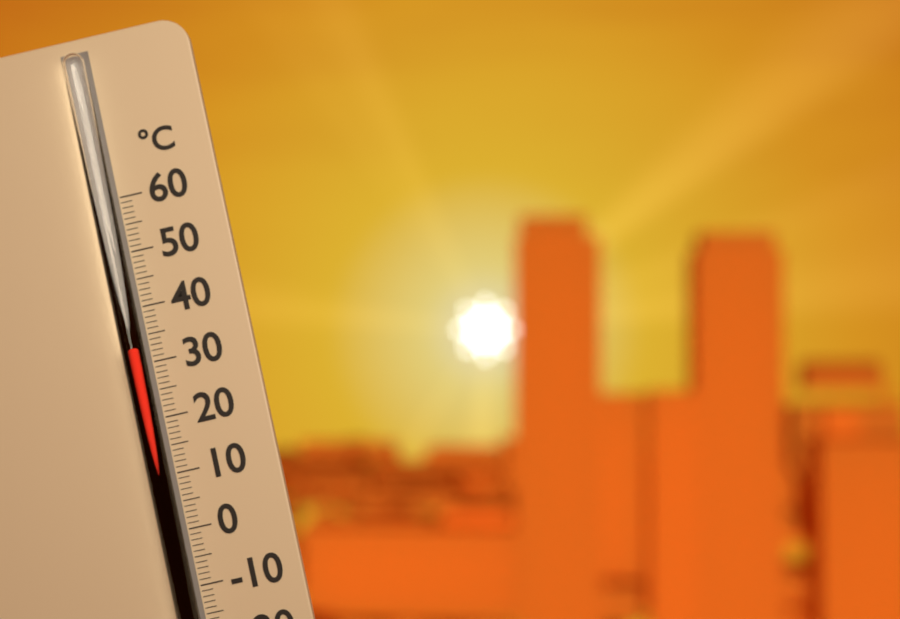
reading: 33 °C
